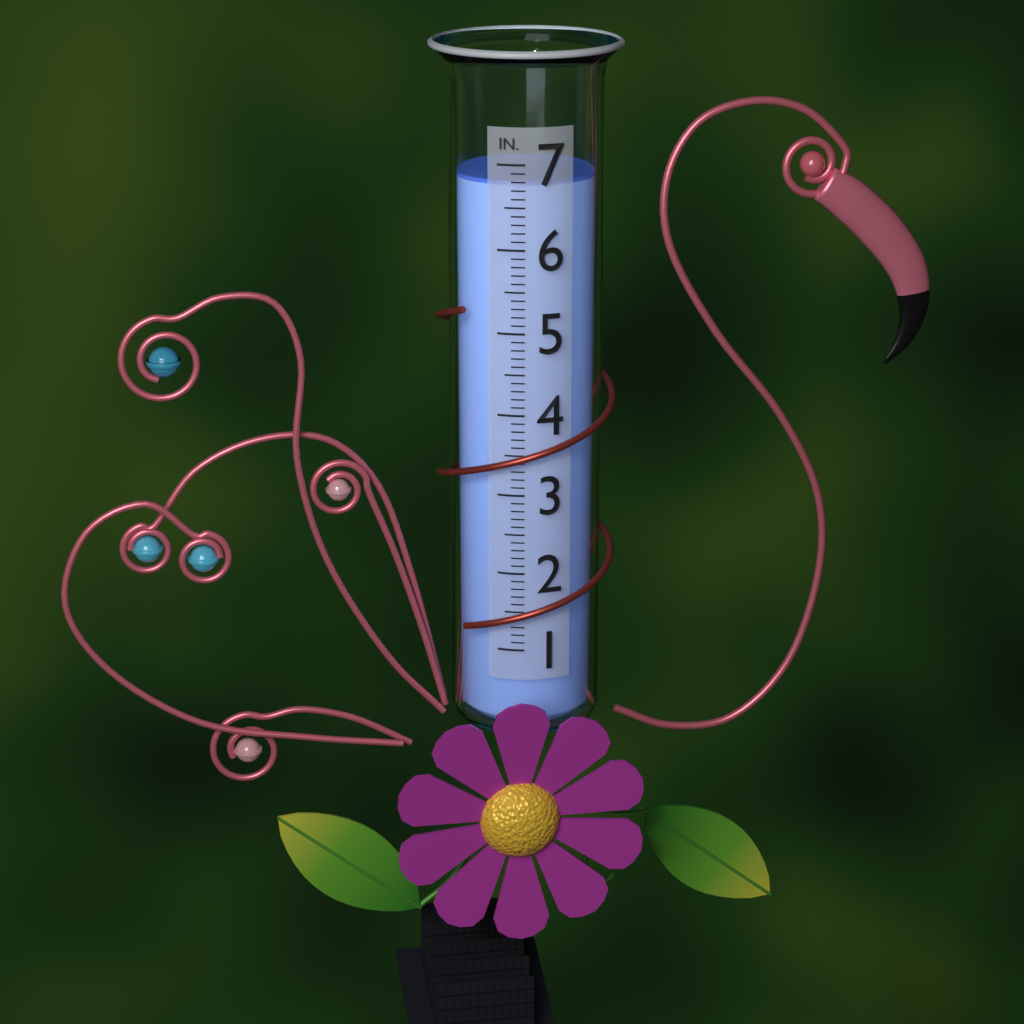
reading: 6.8 in
